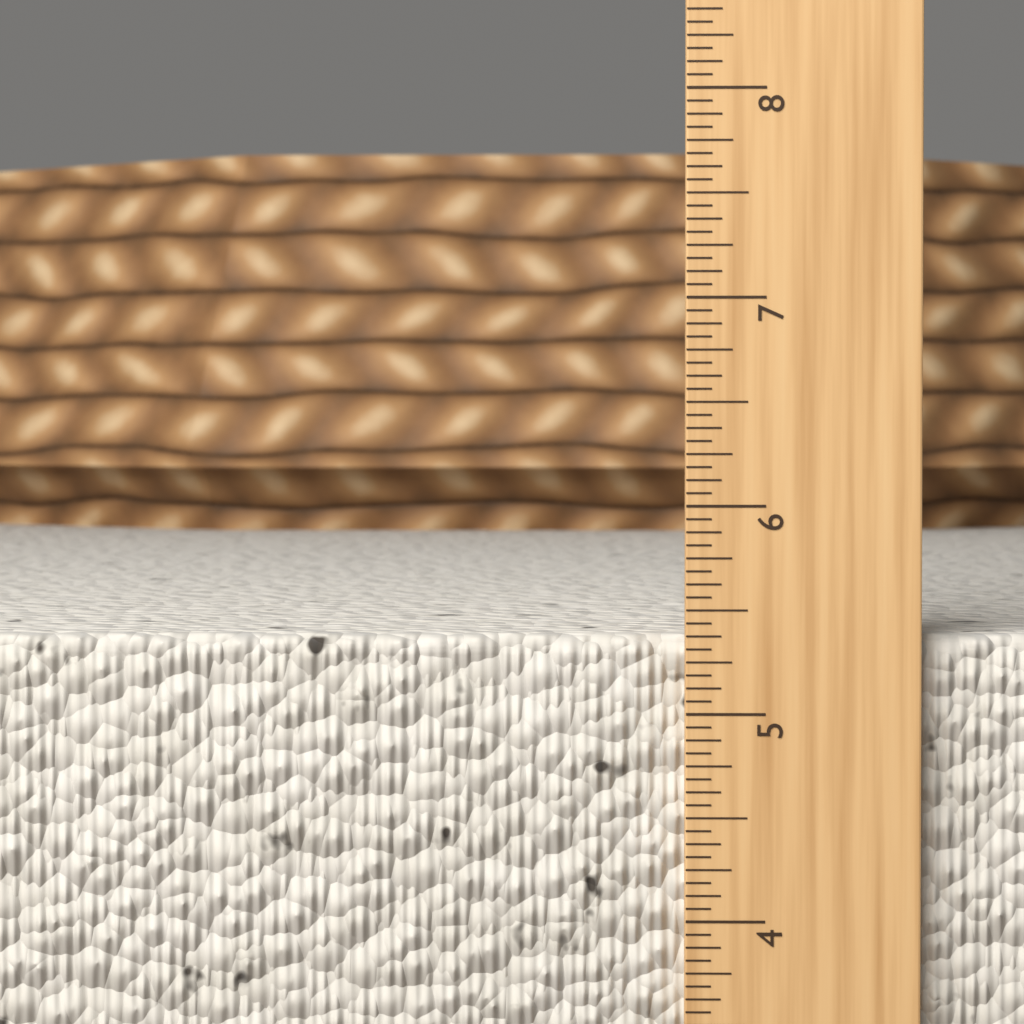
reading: 5.3750 in
